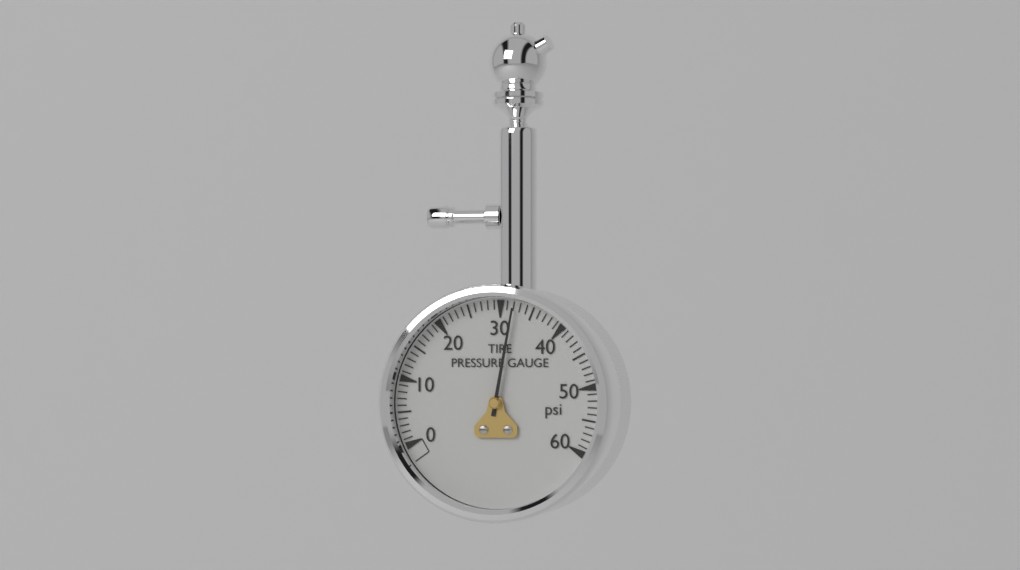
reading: 32 psi
